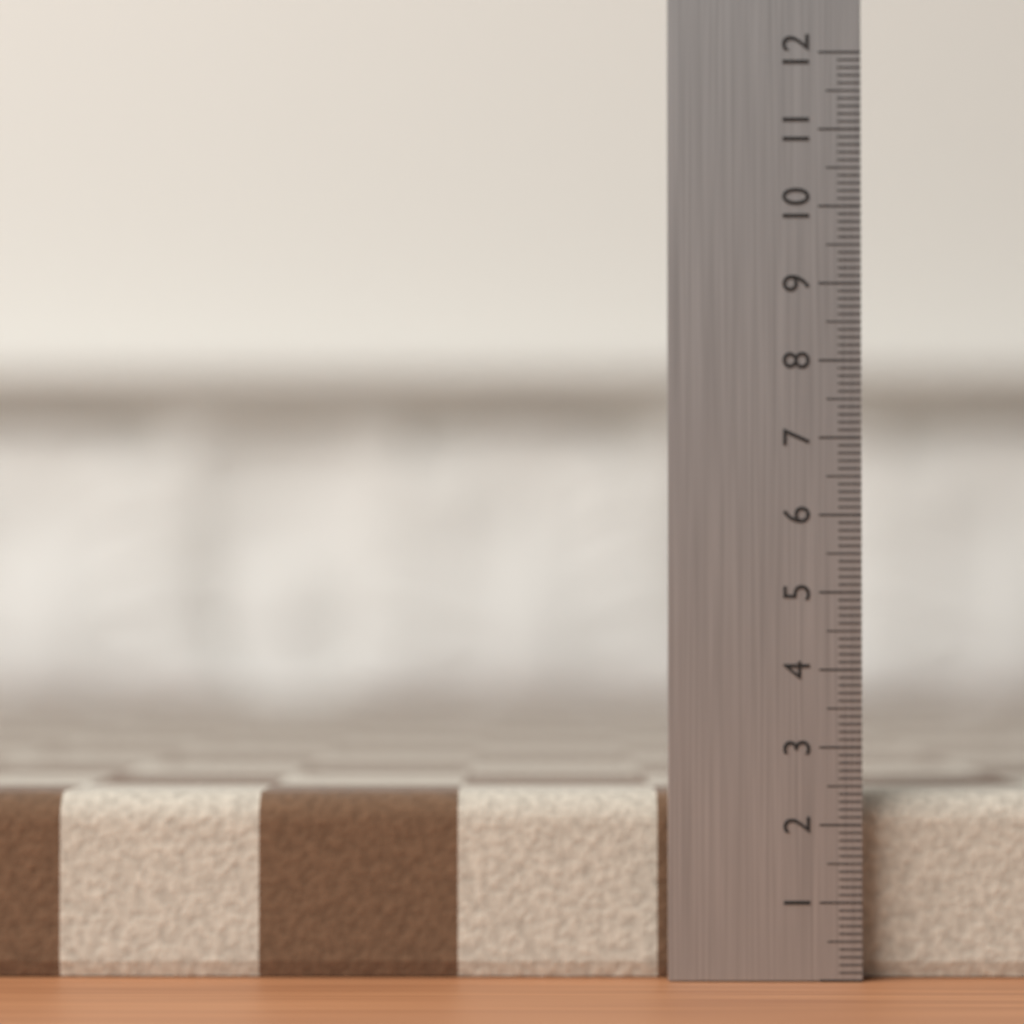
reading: 2.4 (no unit)
